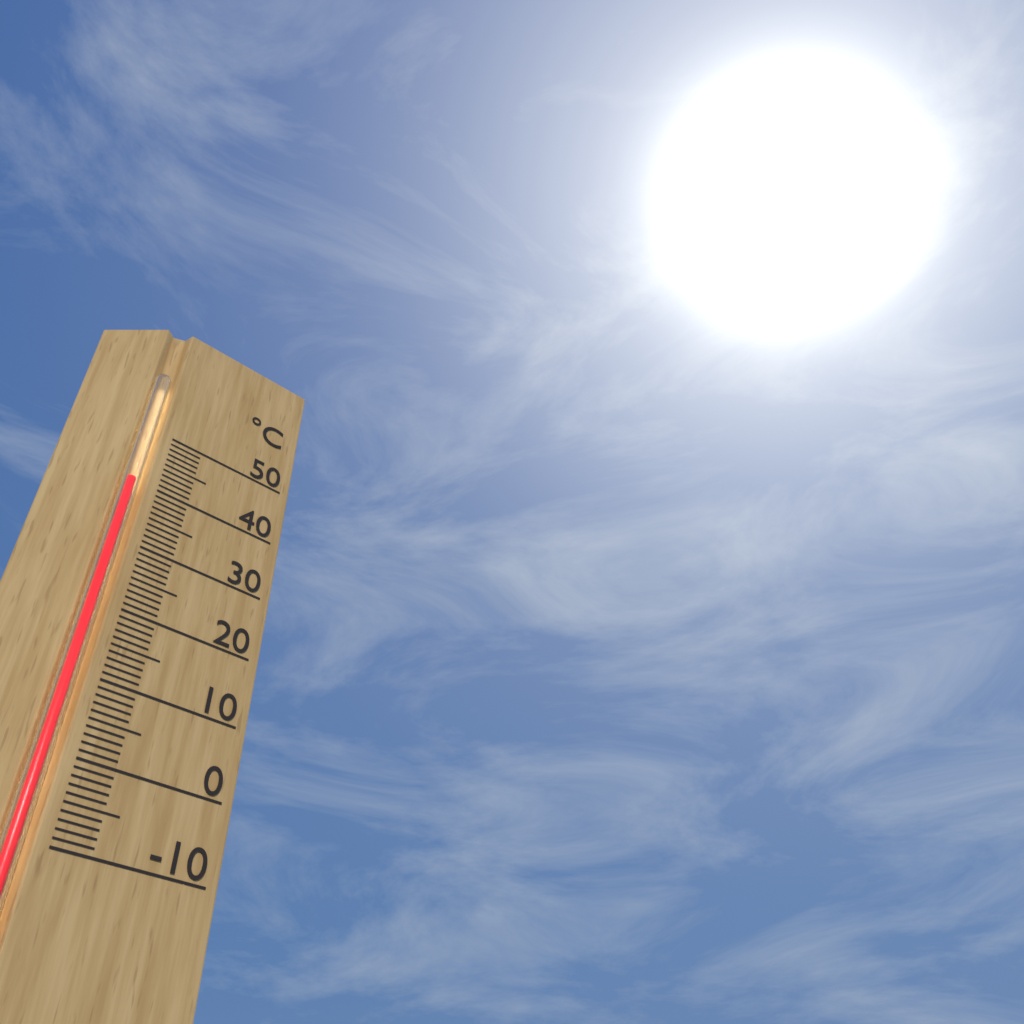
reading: 40 °C
